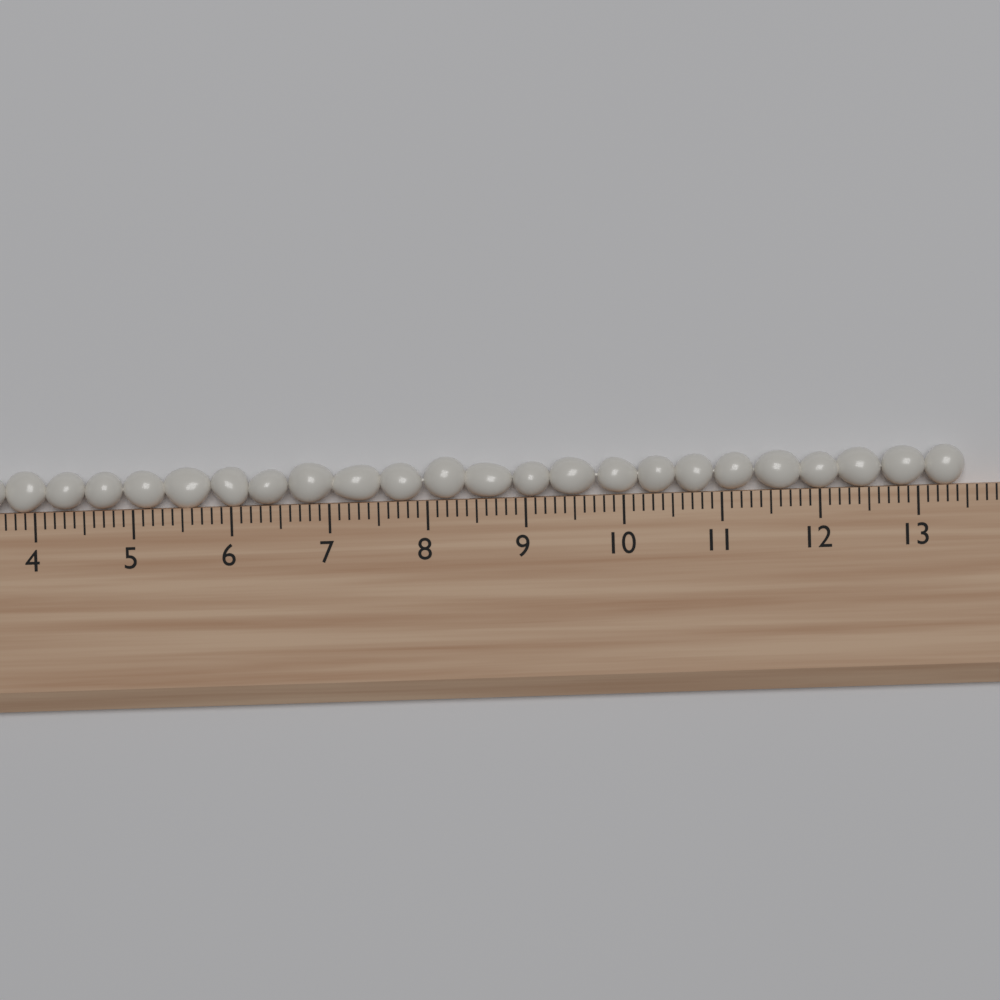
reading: 13.5 (no unit)
